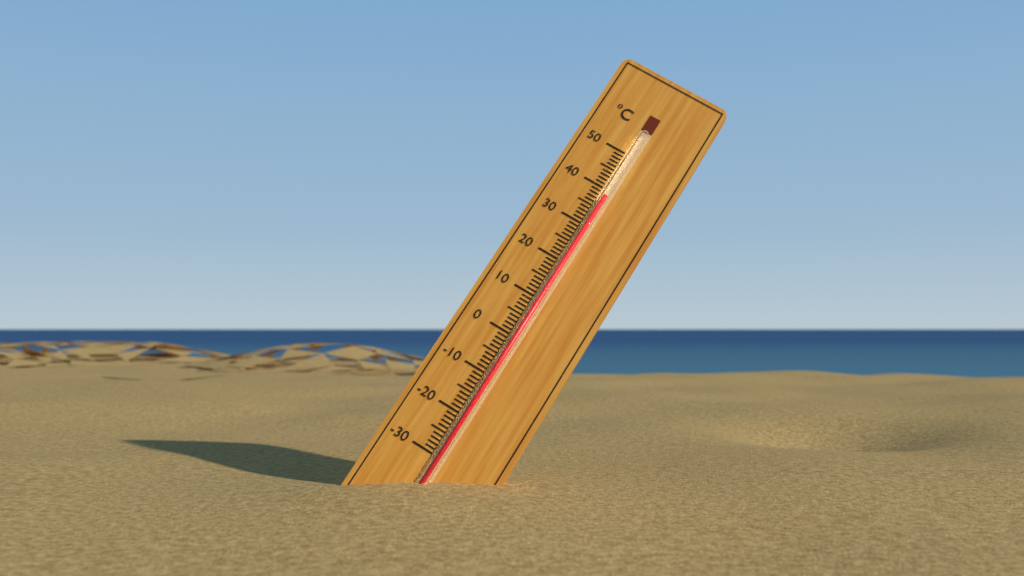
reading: 38 °C
